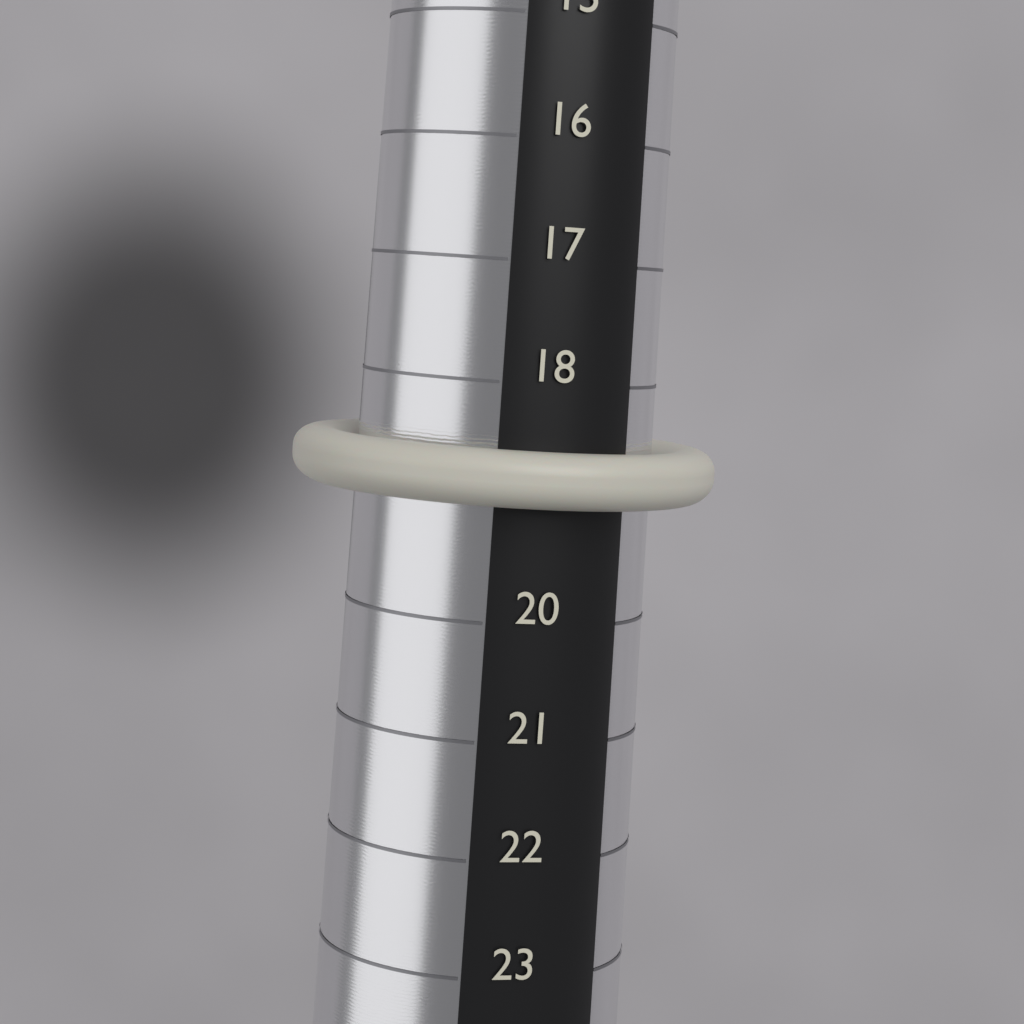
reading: 19 (no unit)
